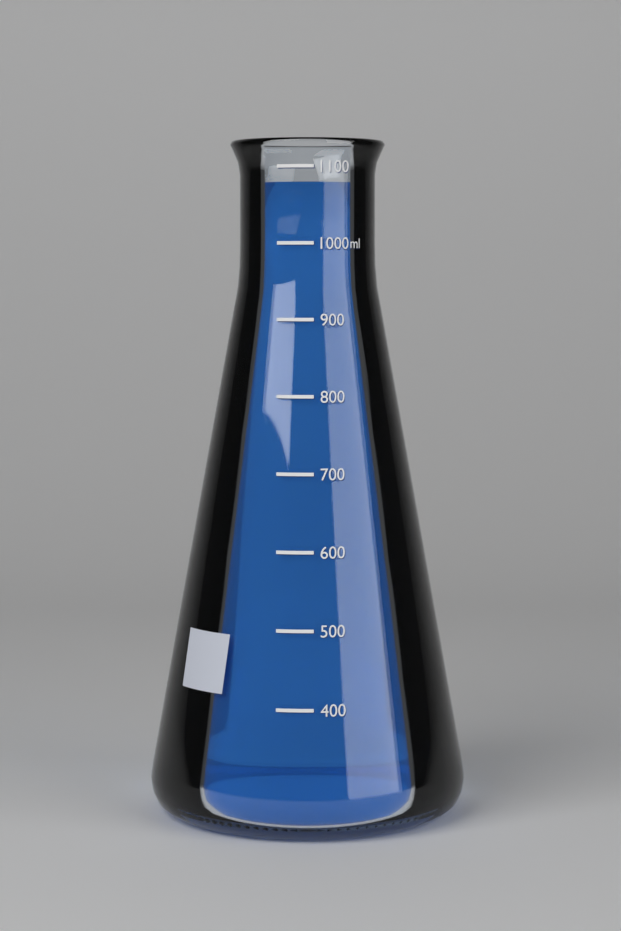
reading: 1080 ml
